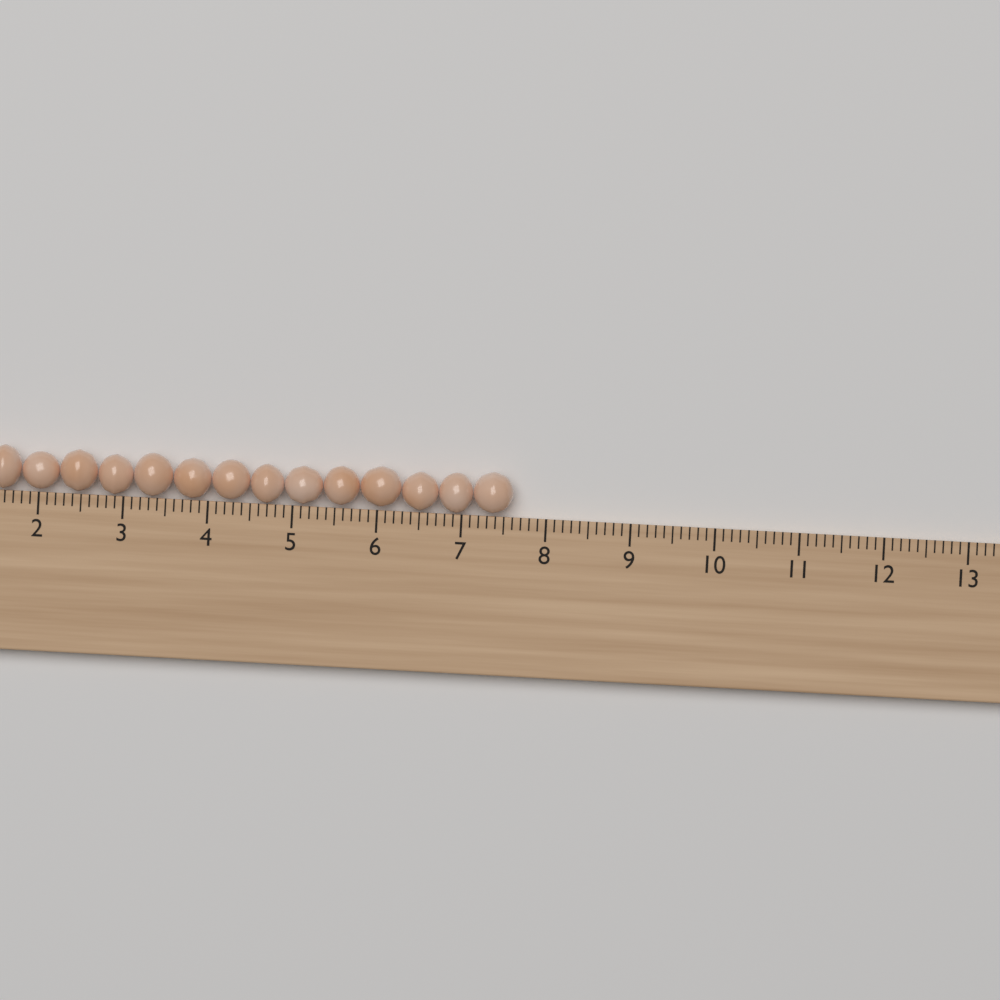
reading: 7.6 cm
